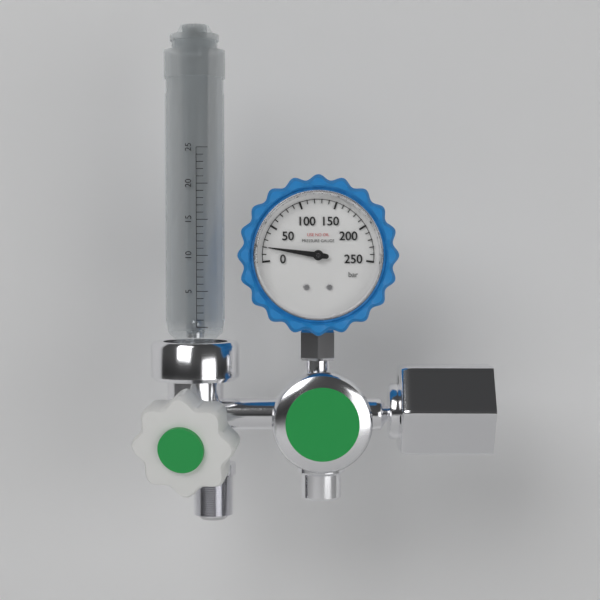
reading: 20 bar
